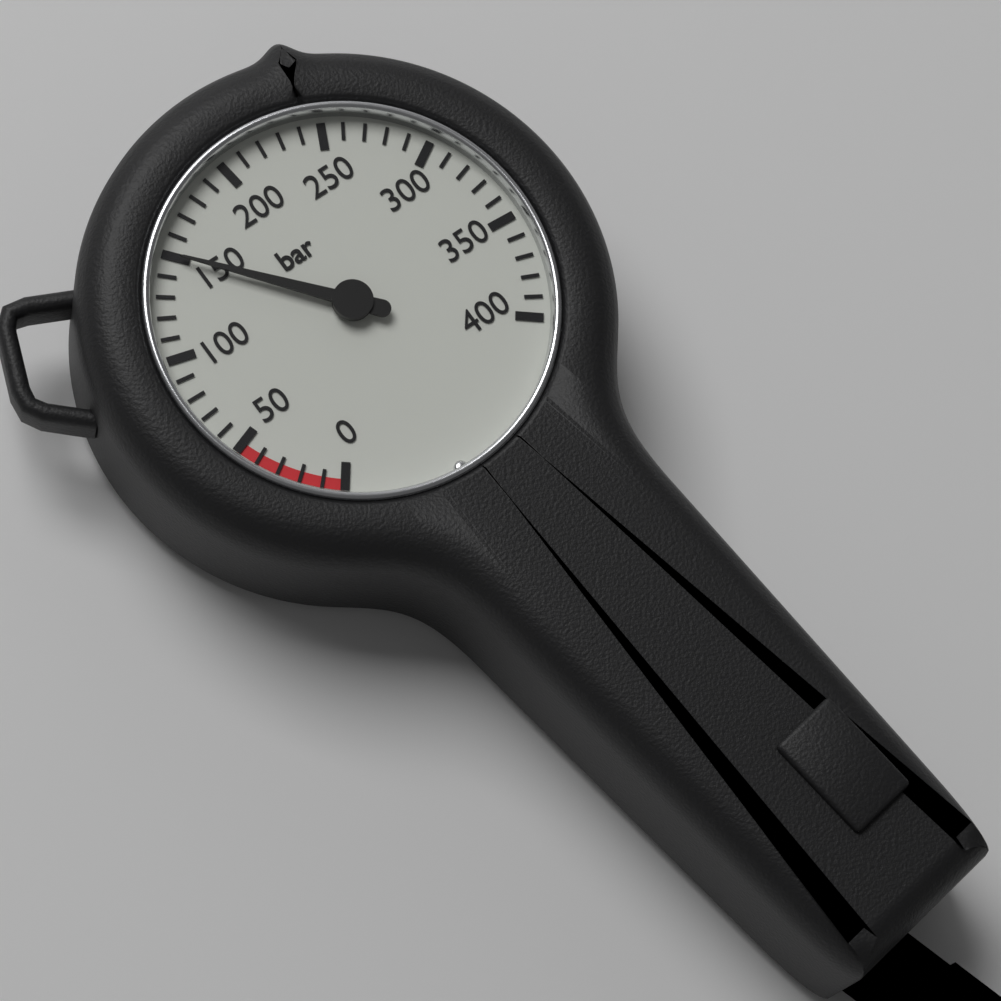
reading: 150 bar
